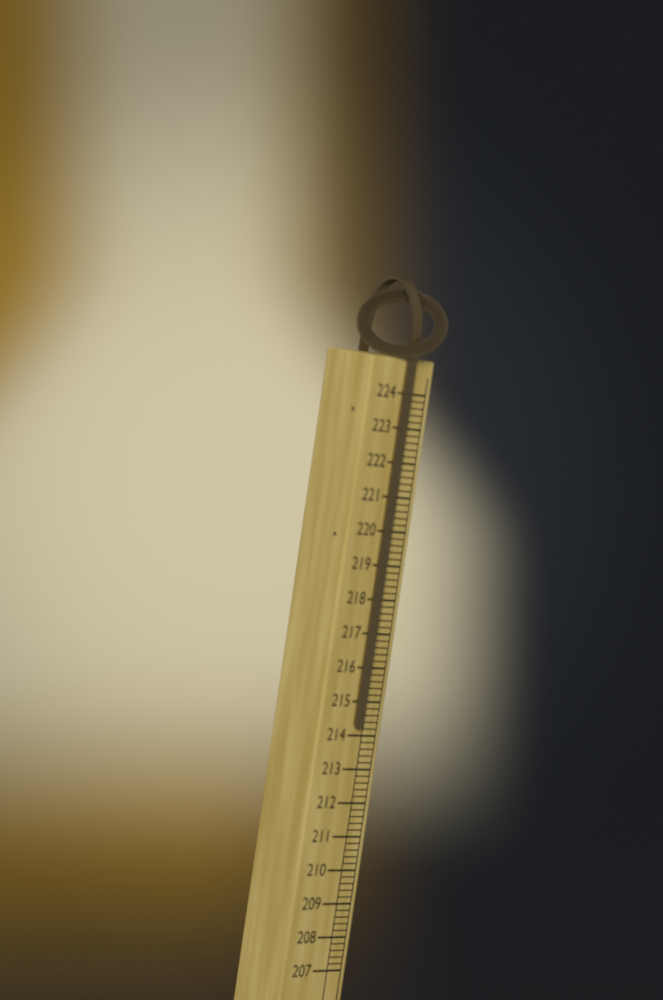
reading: 214.2 (no unit)
